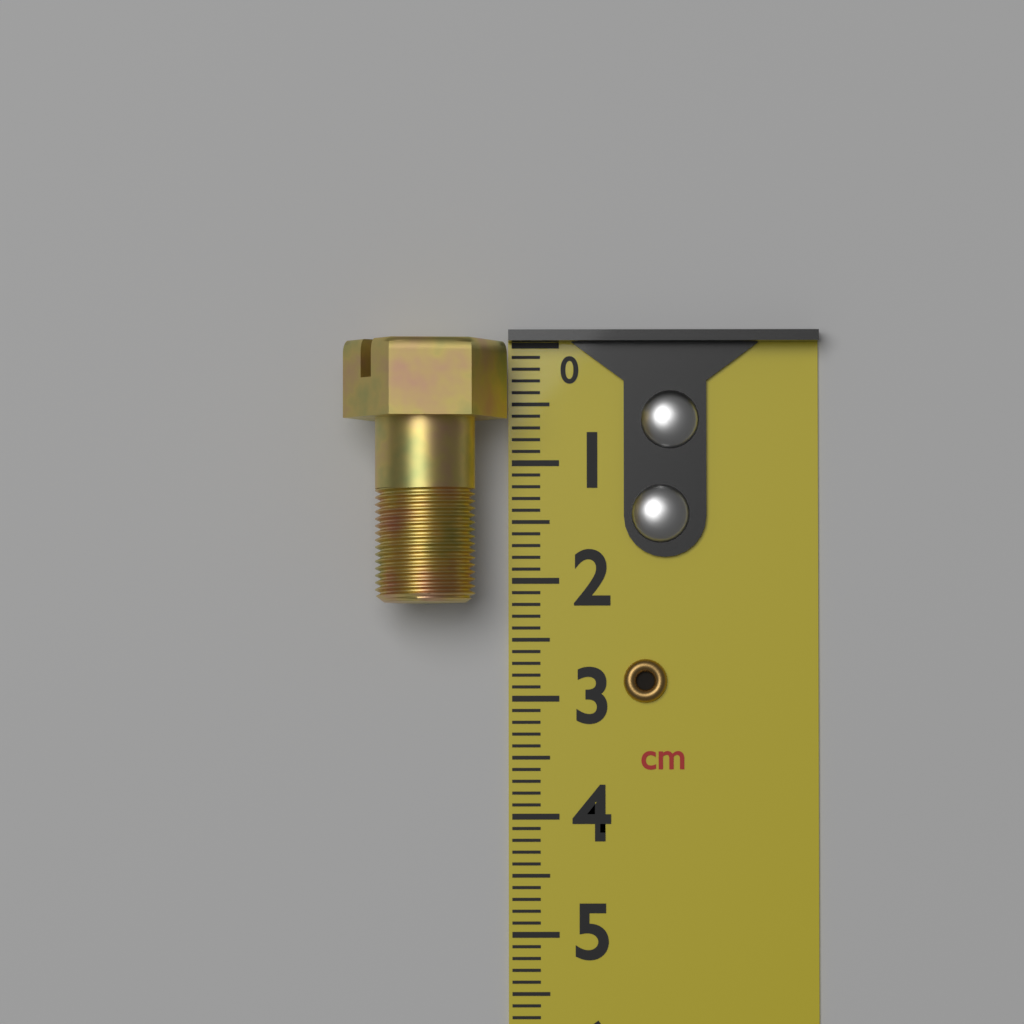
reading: 2.2 cm
